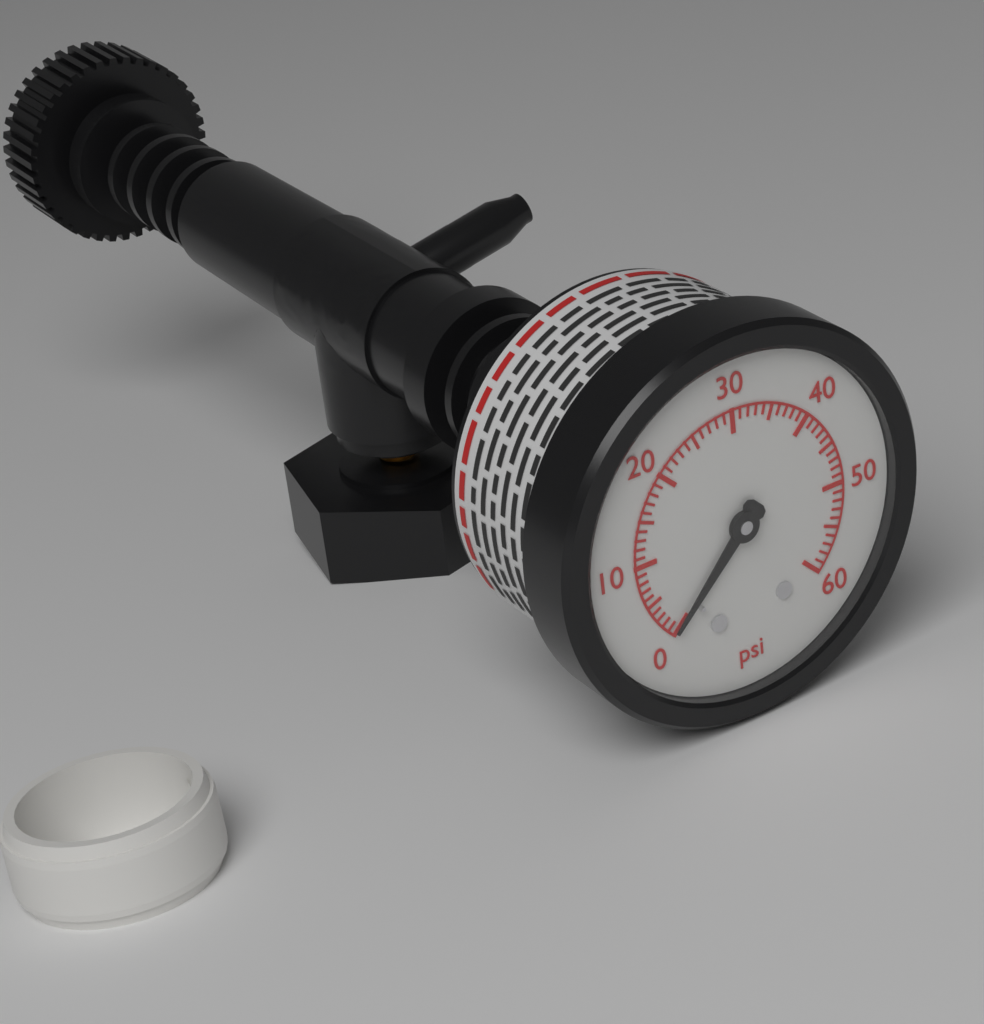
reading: 0 psi
